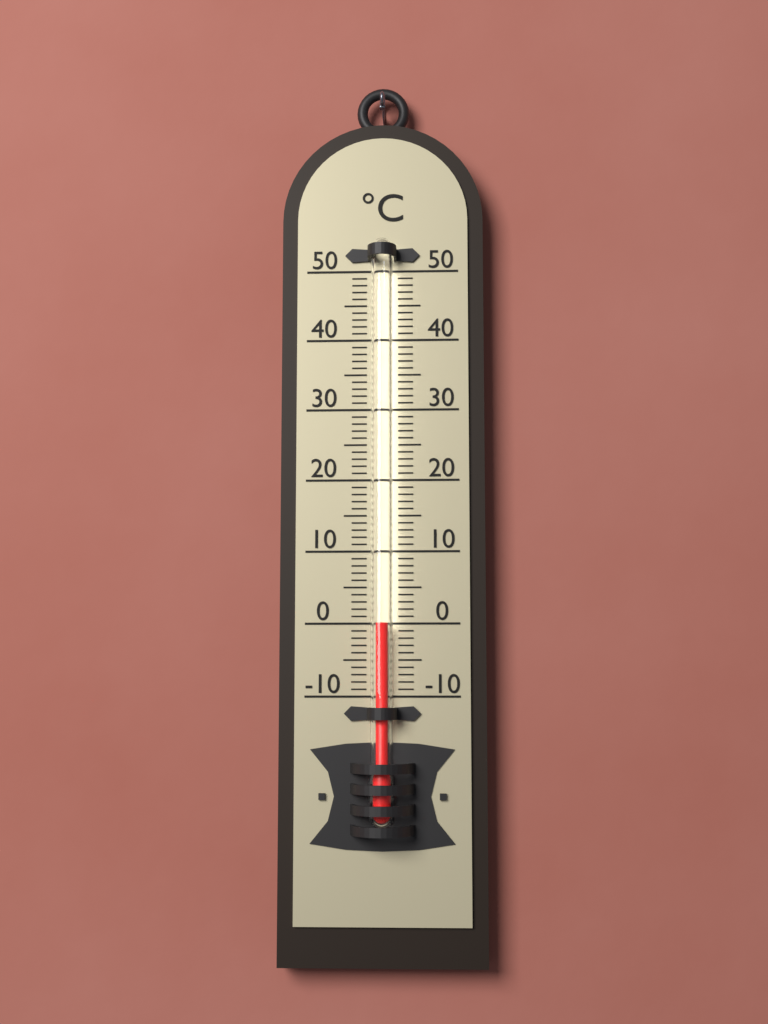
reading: 0 °C
